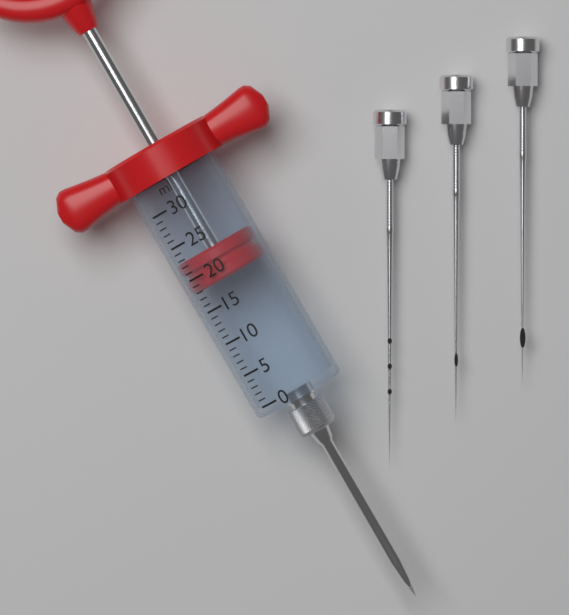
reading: 18 ml
